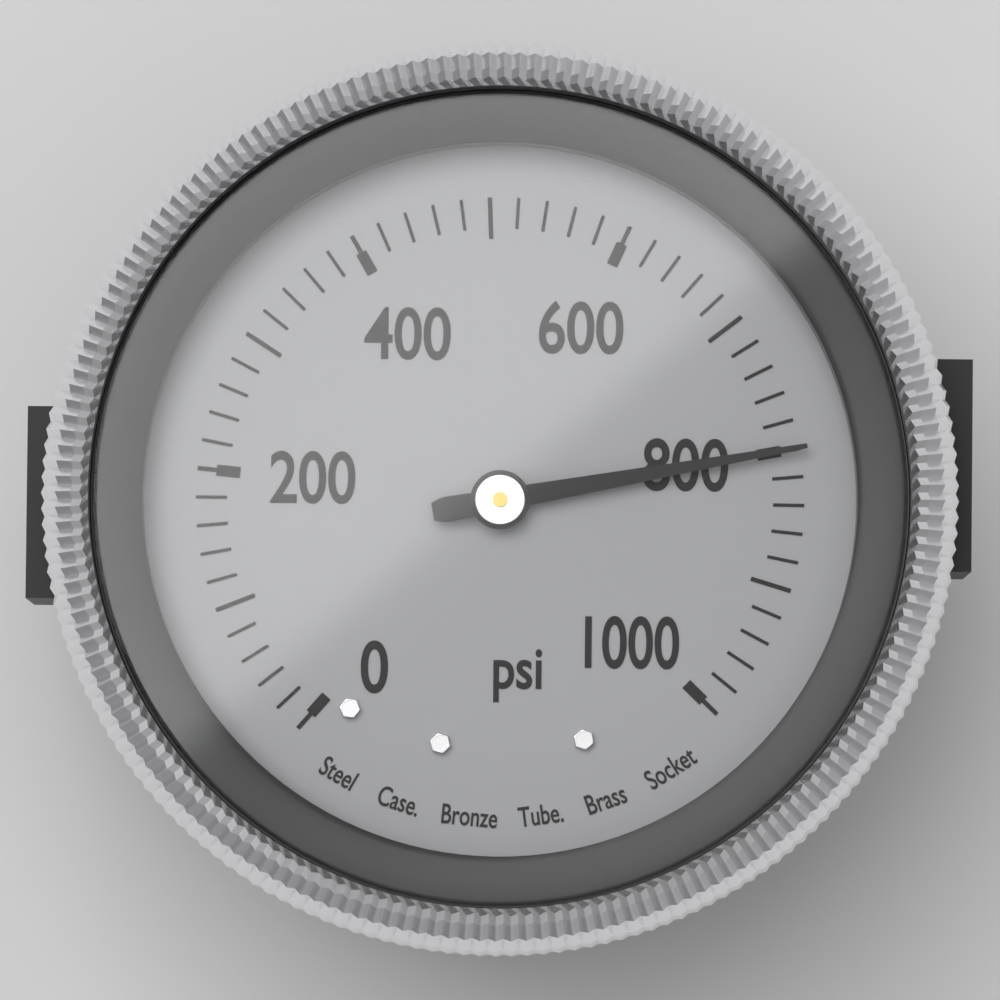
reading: 800 psi
